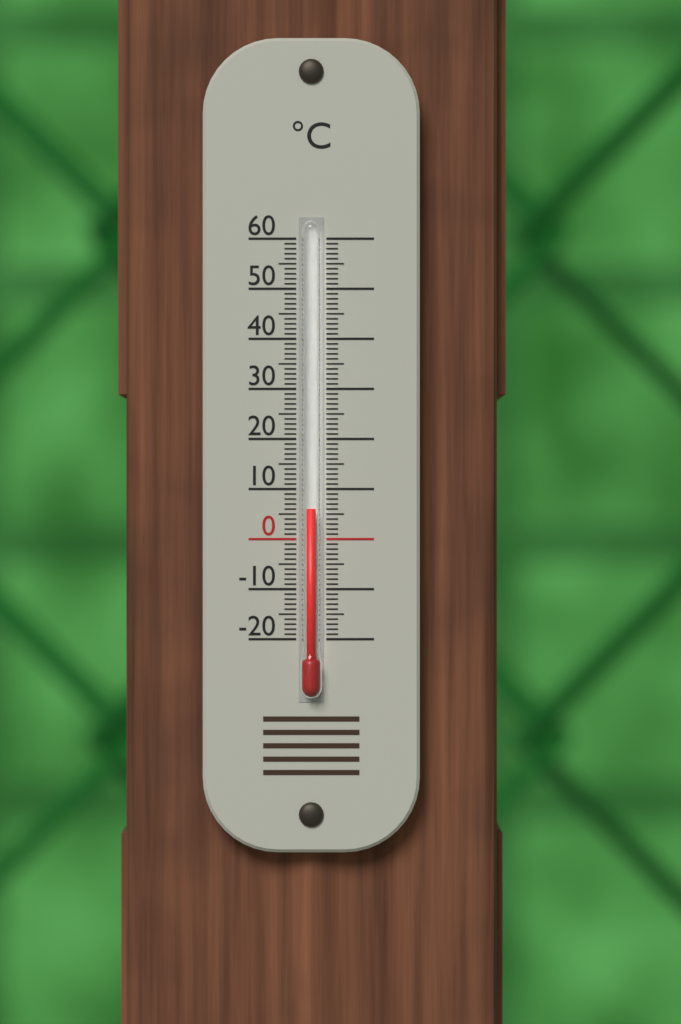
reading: 6 °C
